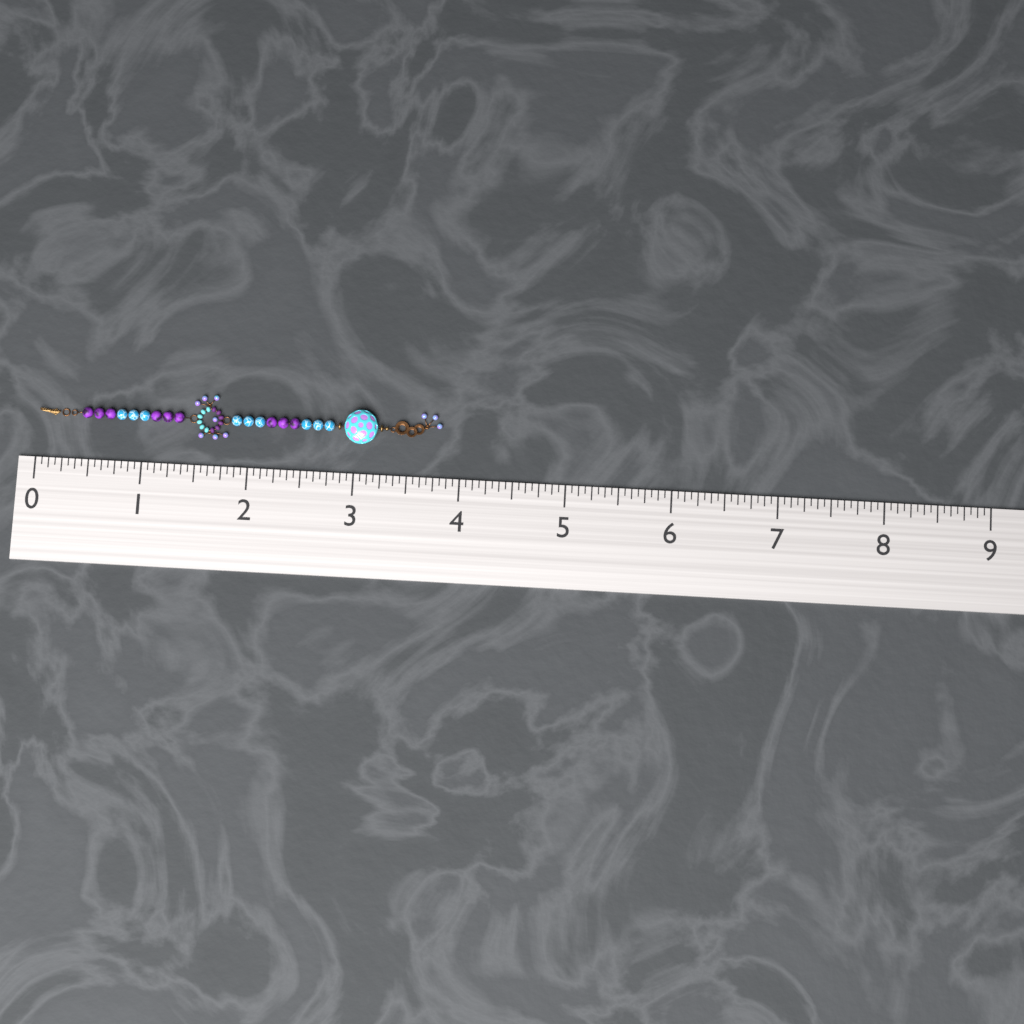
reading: 3.8125 (no unit)
